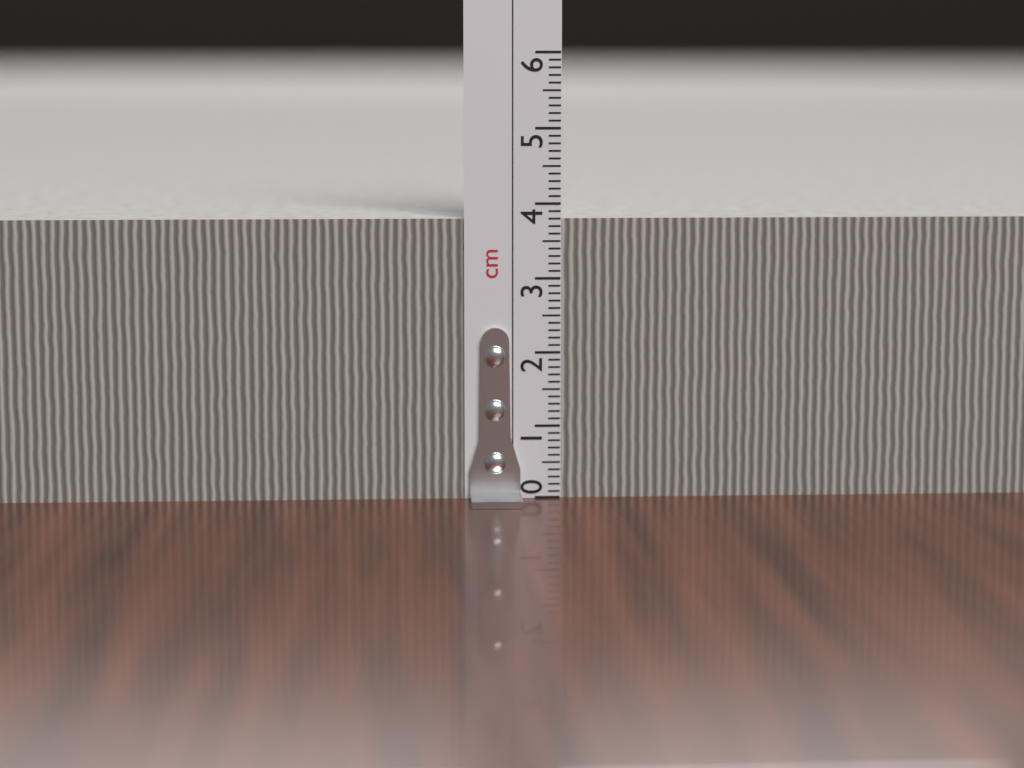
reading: 3.8 cm
